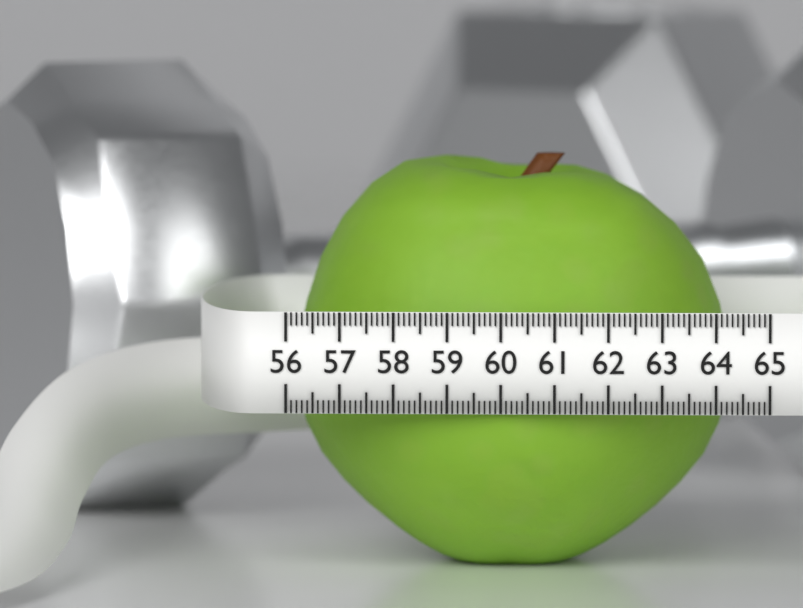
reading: 64.2 (no unit)
